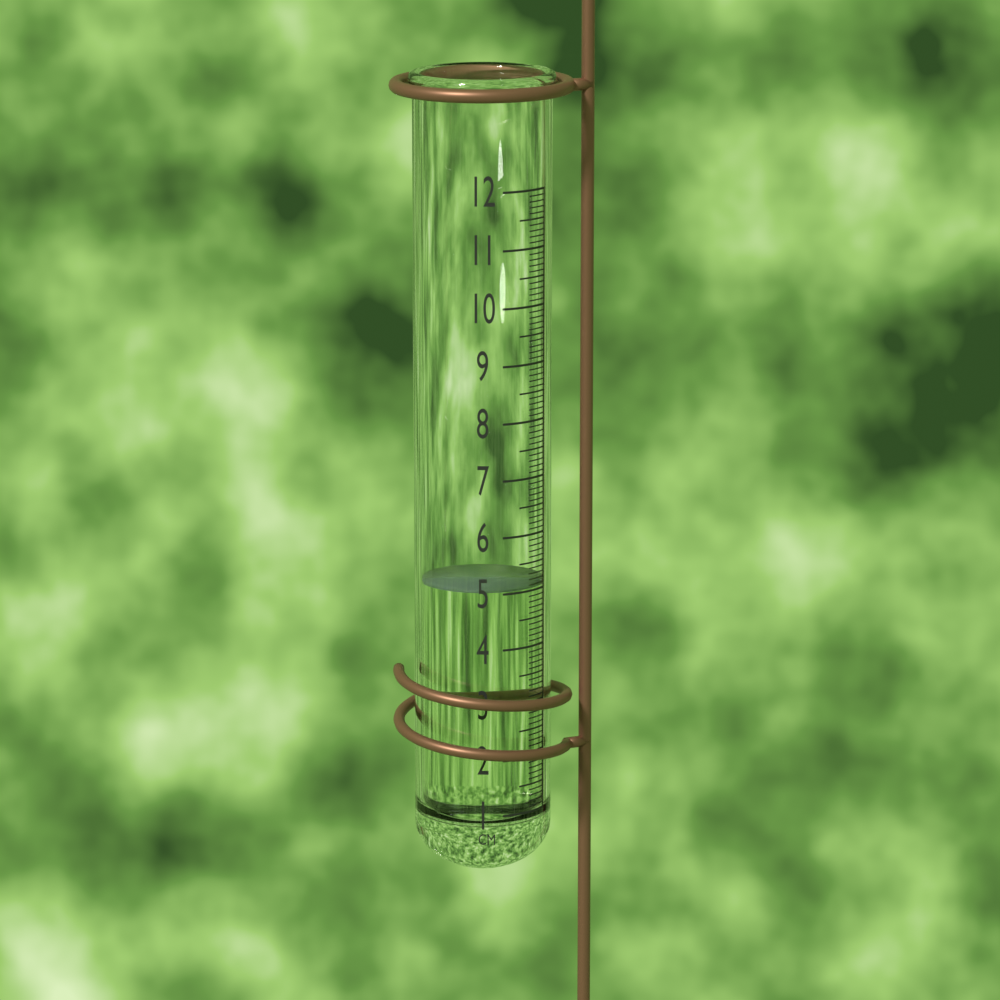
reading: 5.1 cm
